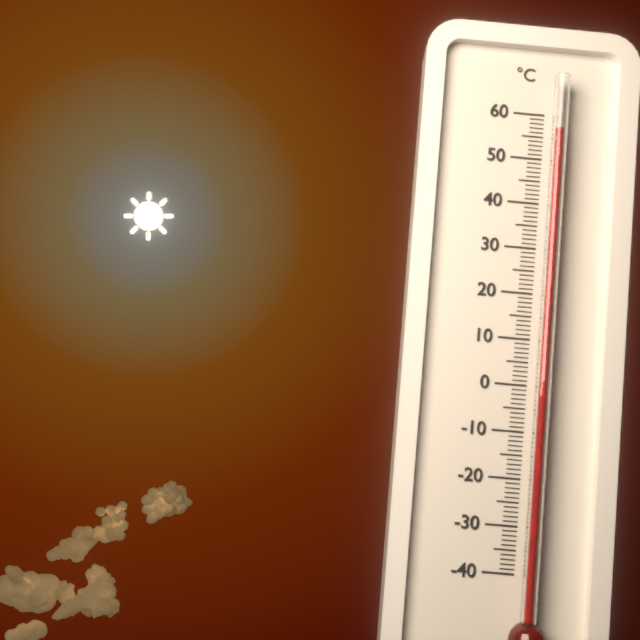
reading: 56 °C
